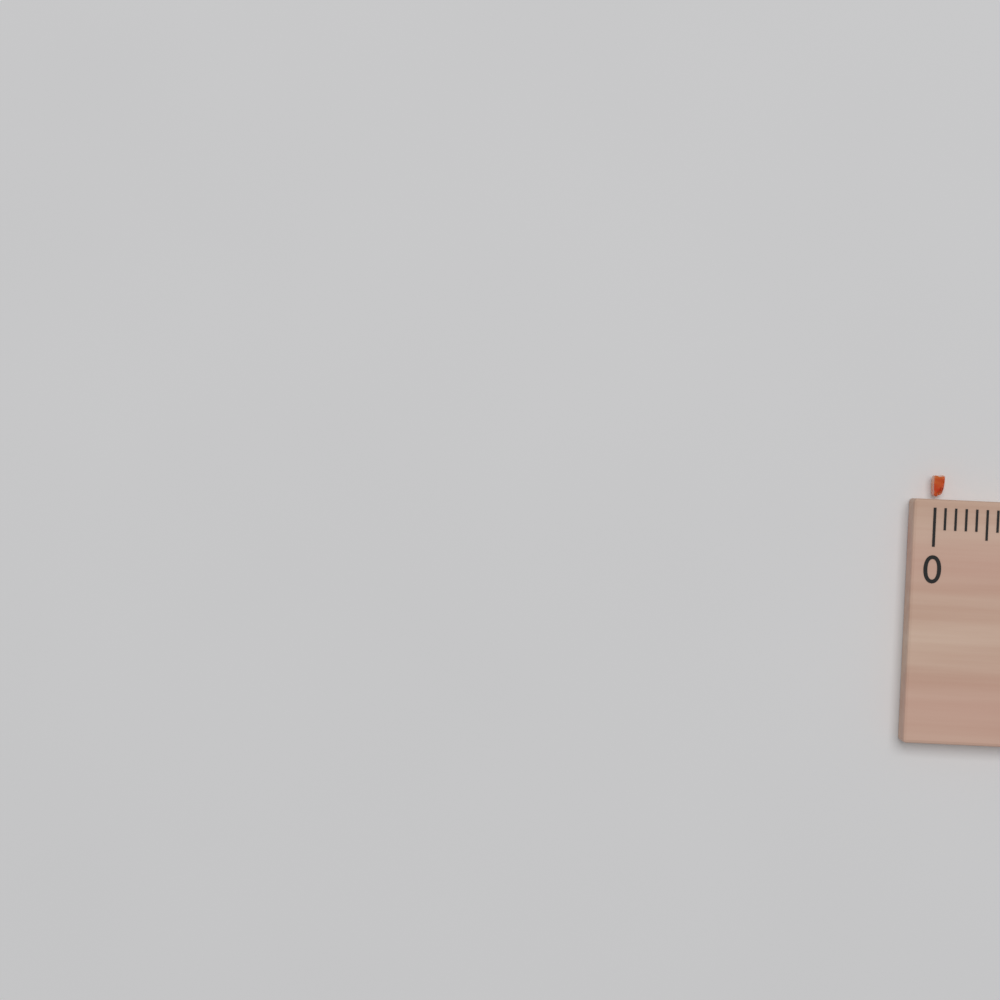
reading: 0.1 (no unit)
